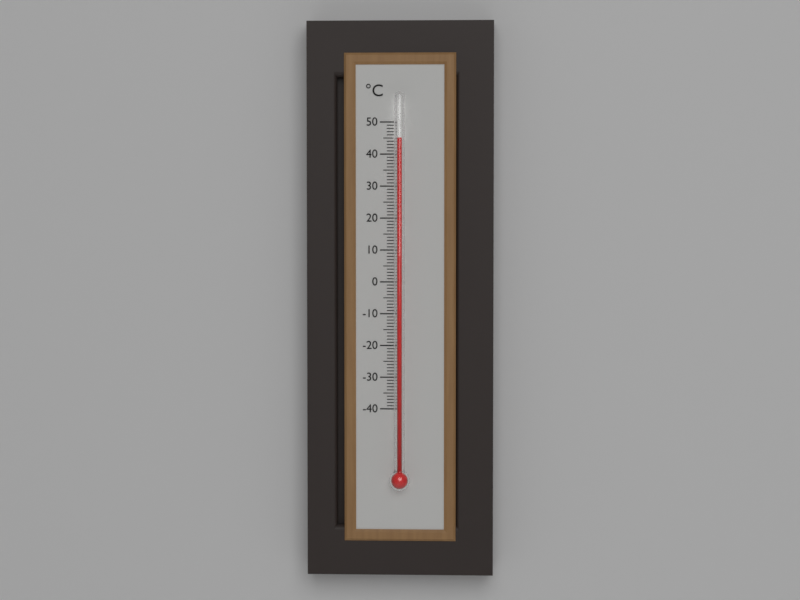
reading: 45 °C
